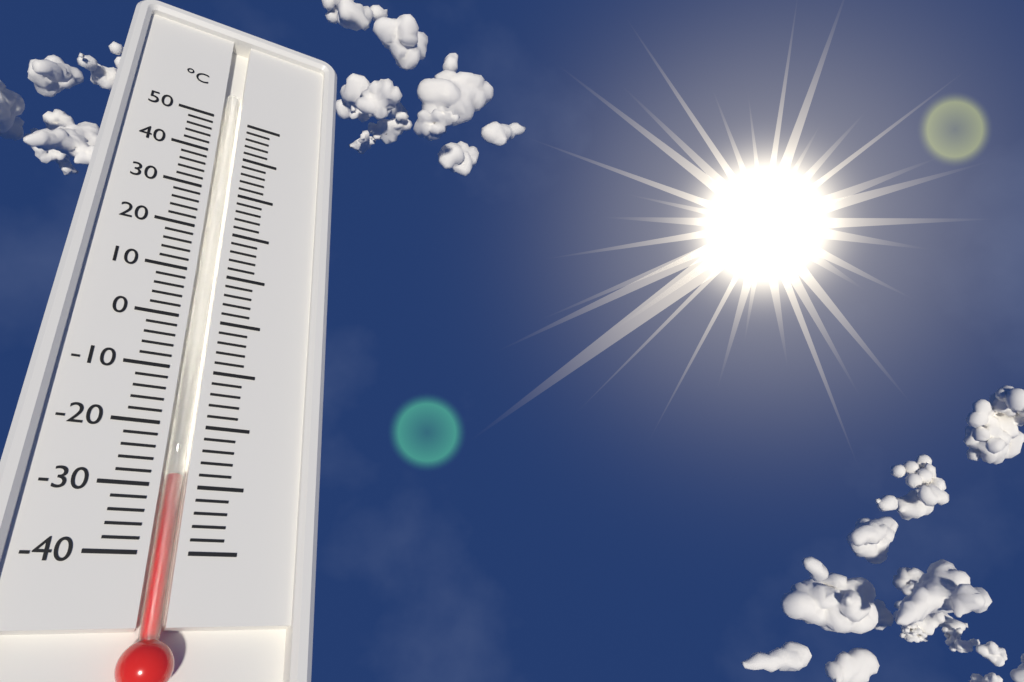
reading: -28 °C
